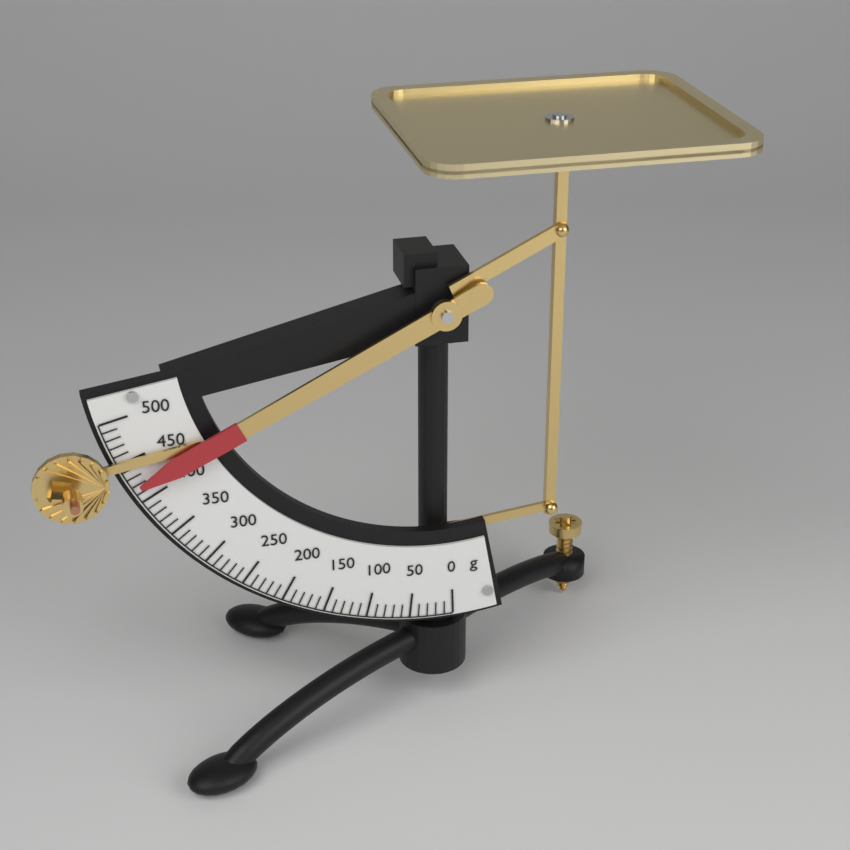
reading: 420 g
